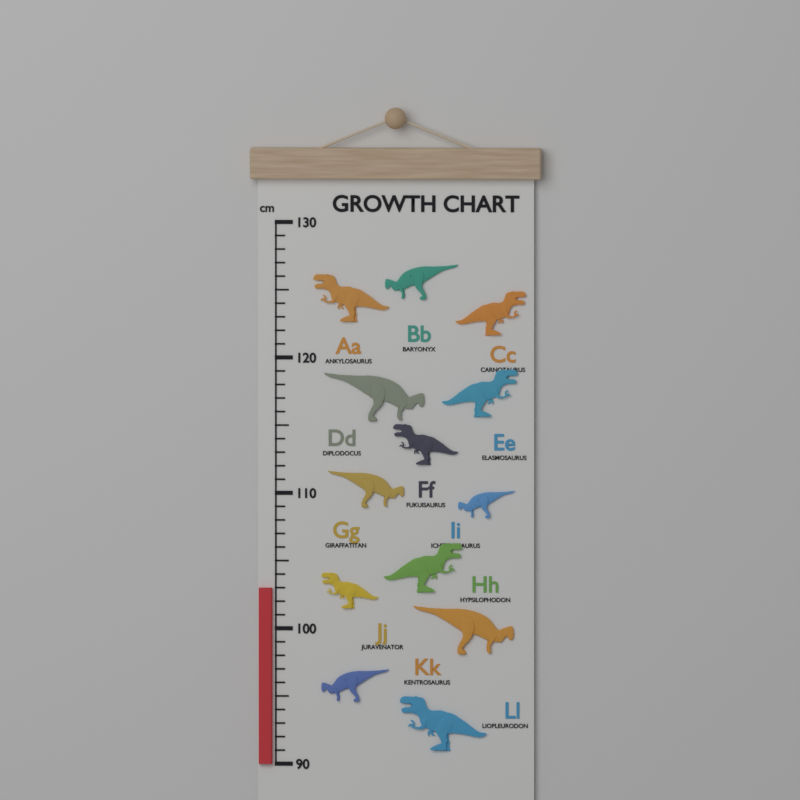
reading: 103 cm
